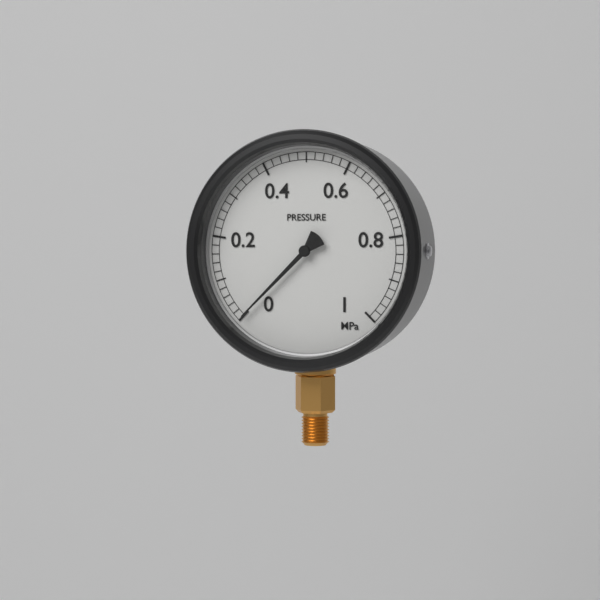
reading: 0.00 MPa
